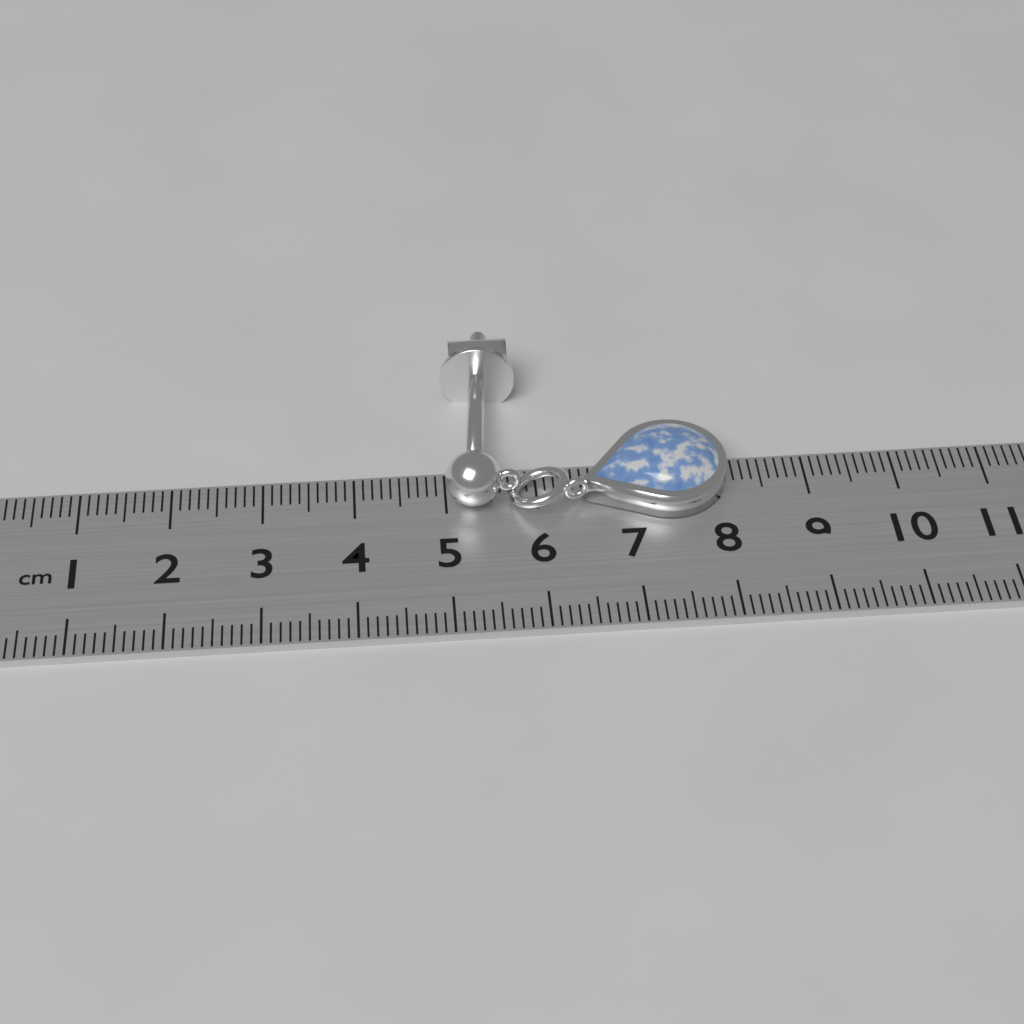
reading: 8.1 cm
